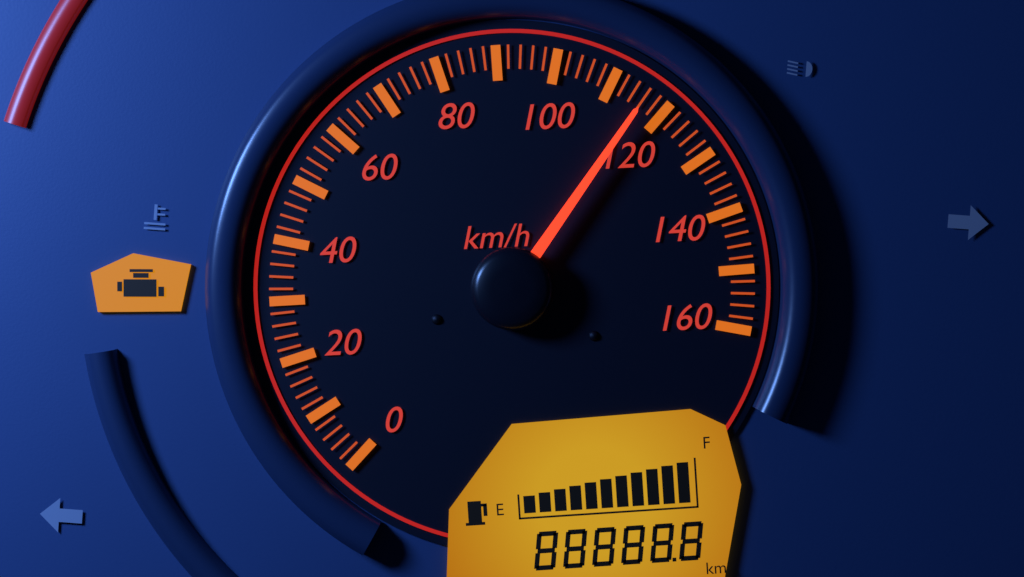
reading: 116 km/h
